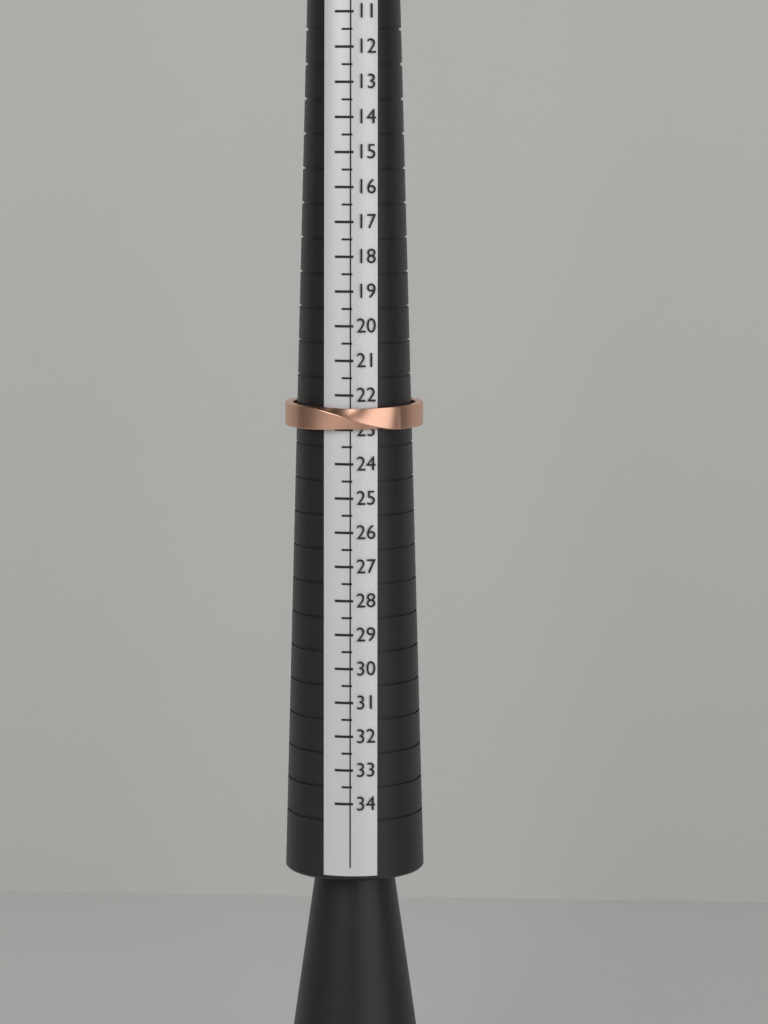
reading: 23.0 (no unit)
